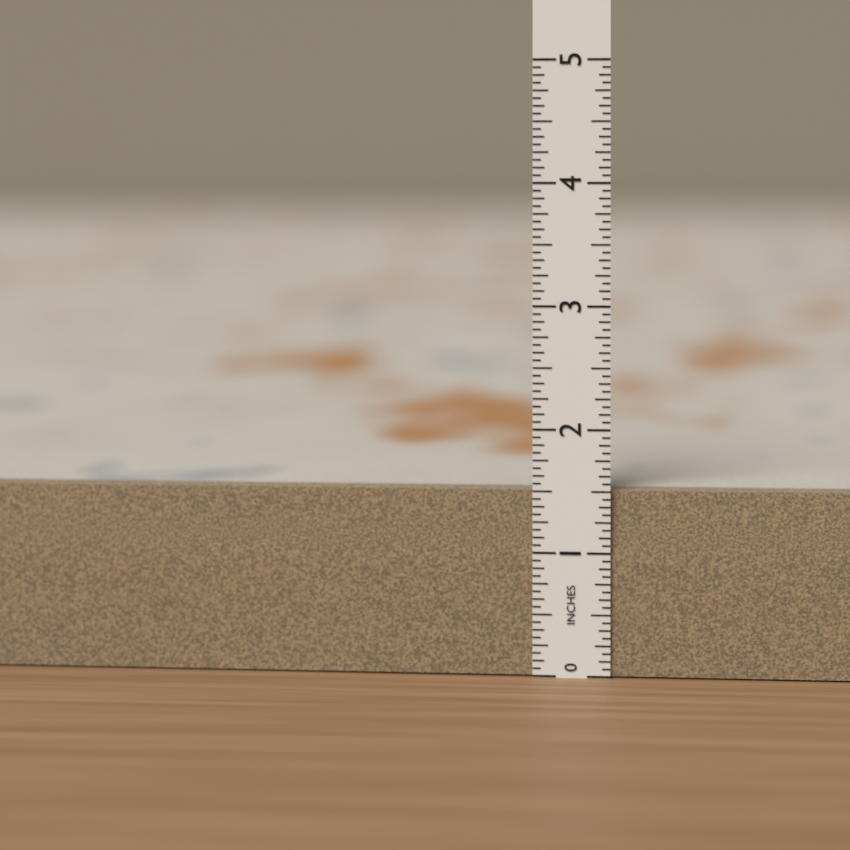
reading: 1.5000 in
